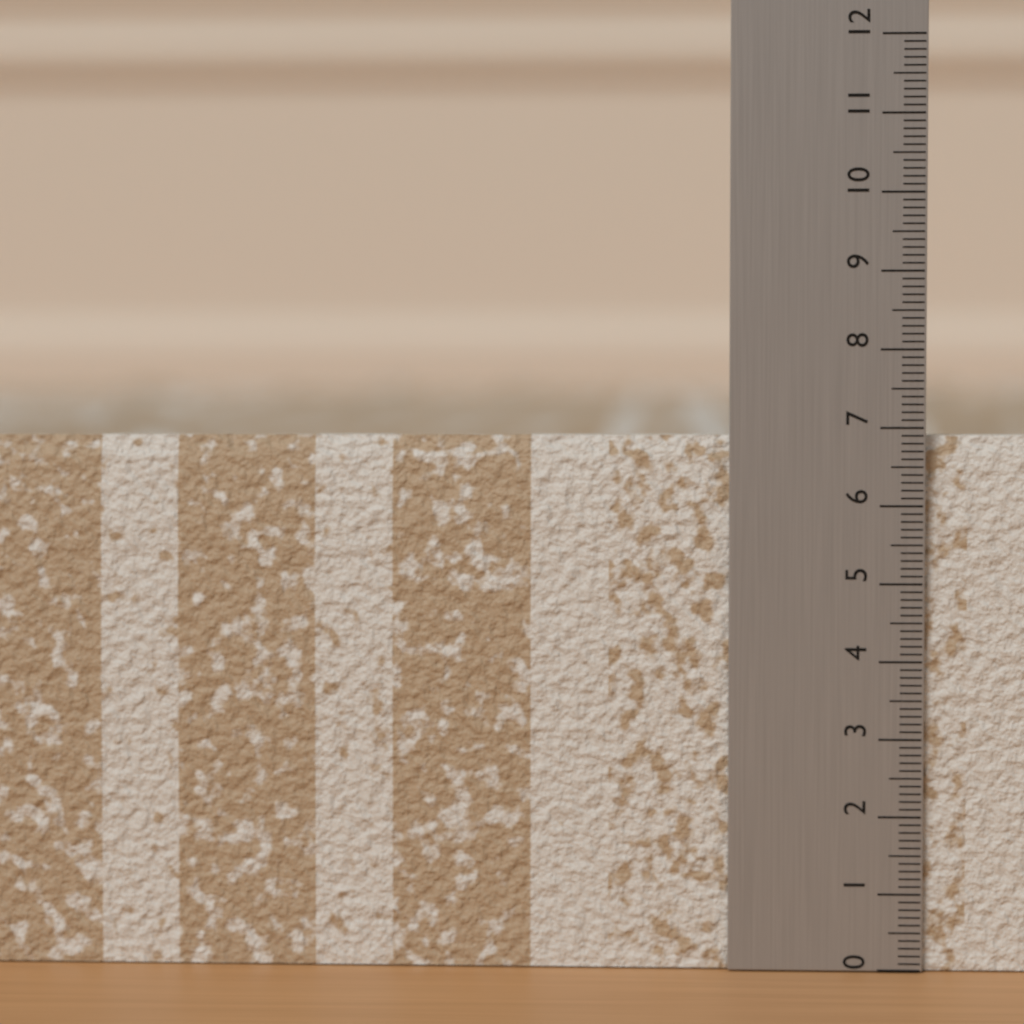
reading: 6.9 (no unit)
